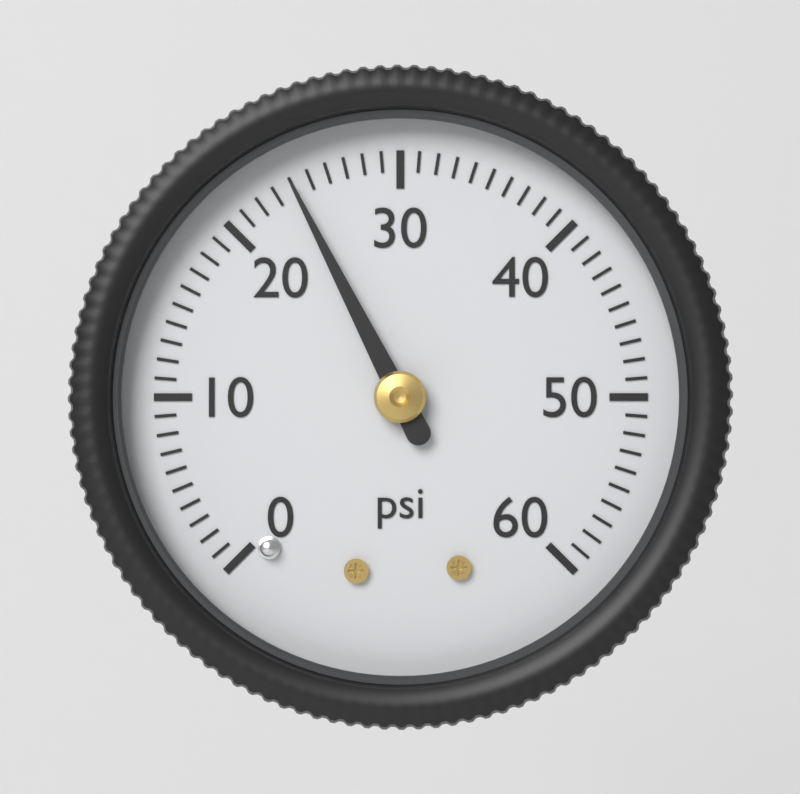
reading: 24 psi
